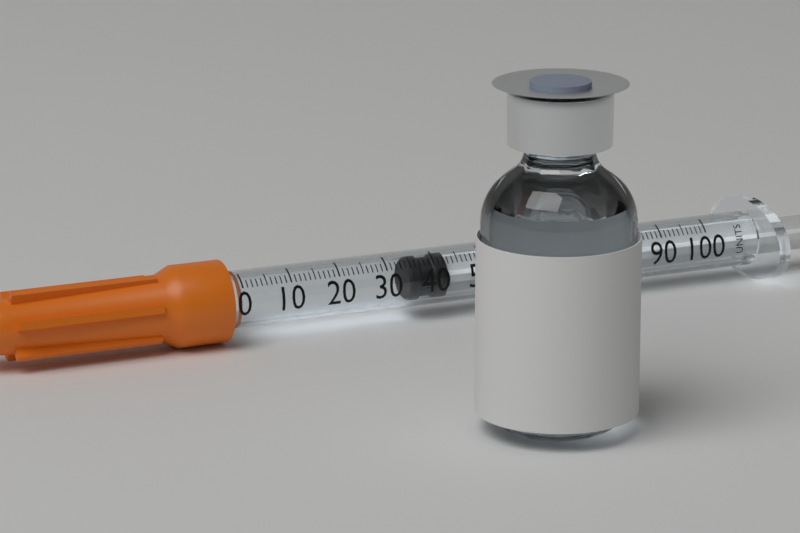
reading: 35 units
